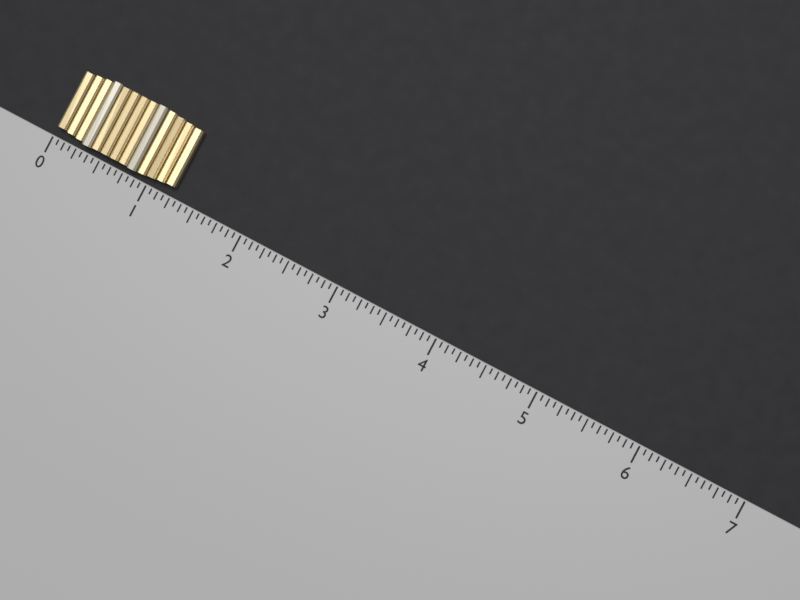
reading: 1.2500 (no unit)
